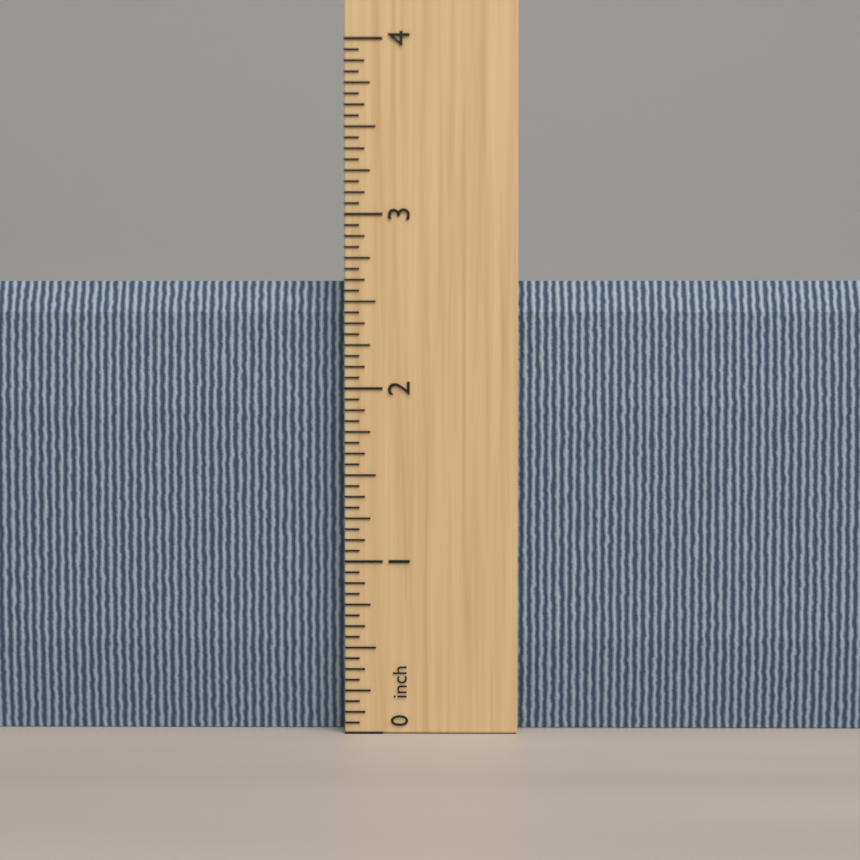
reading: 2.6250 inch
